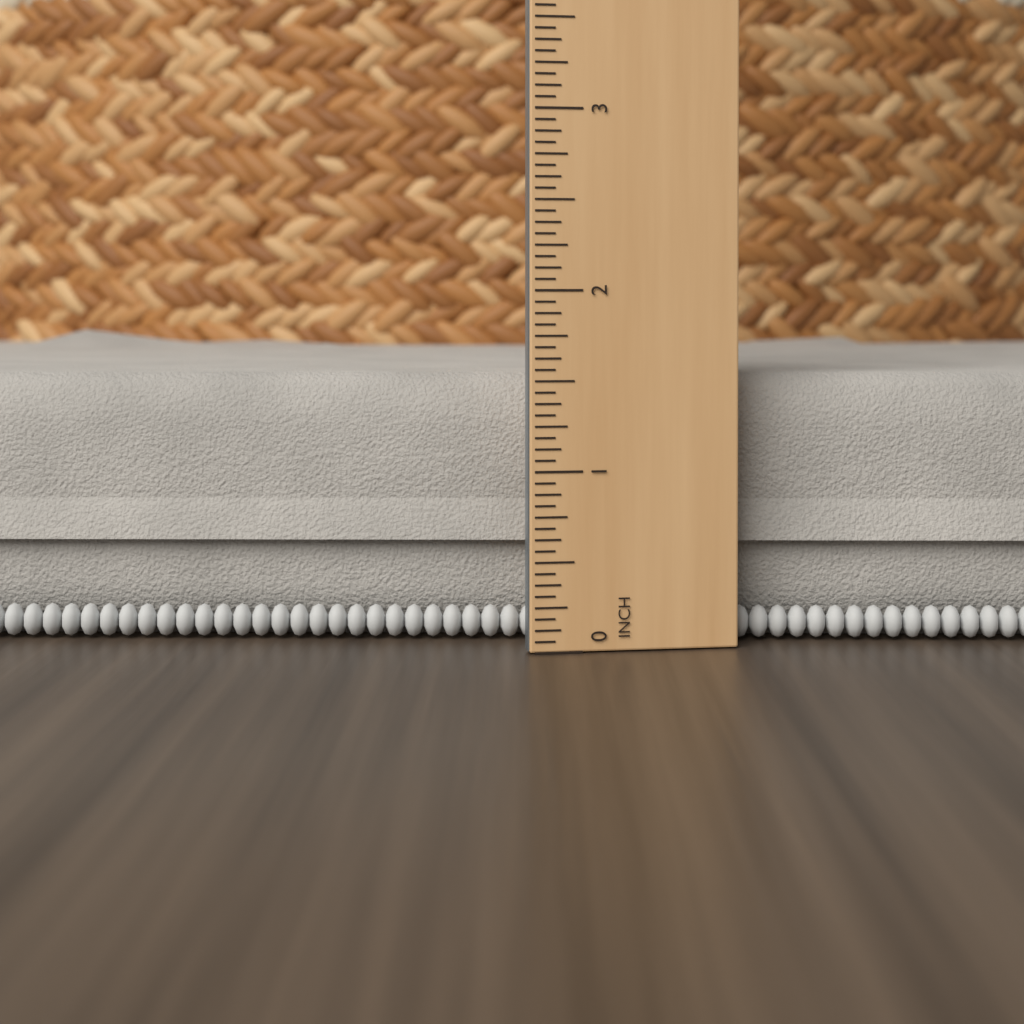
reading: 1.6875 in
